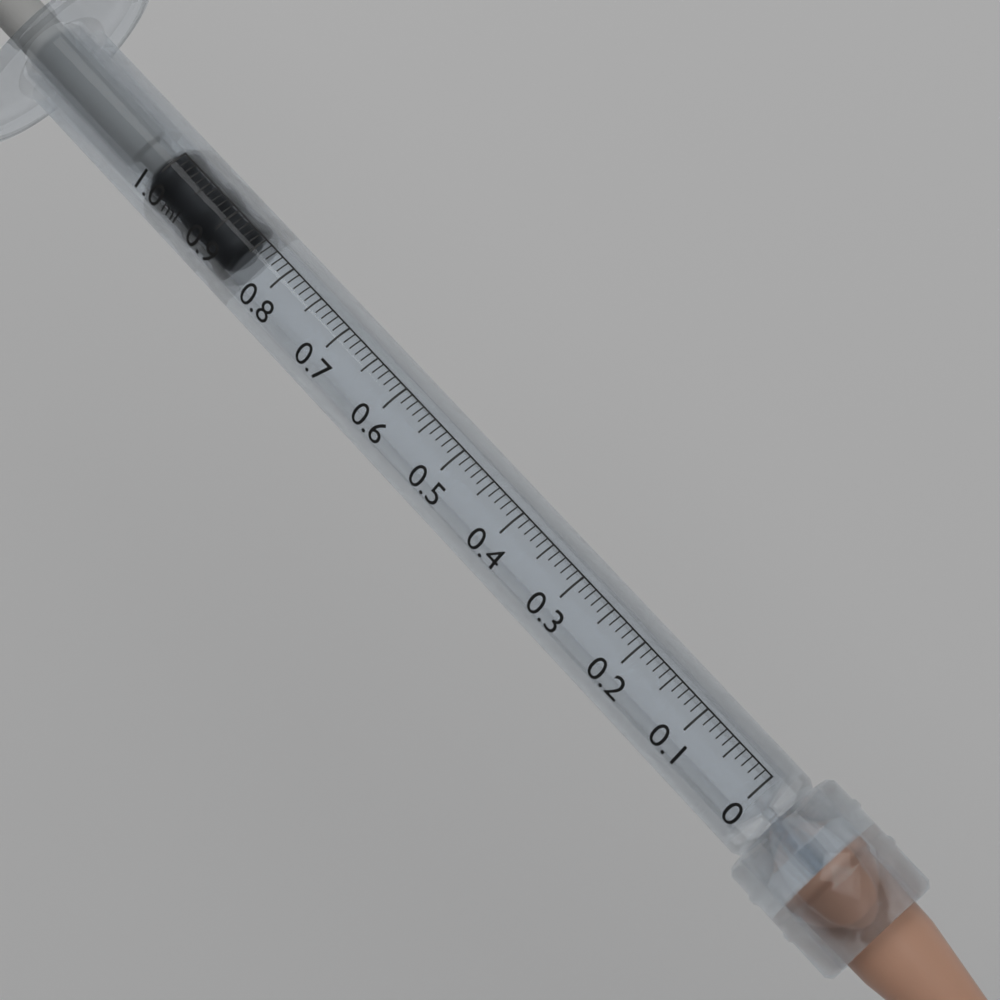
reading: 0.86 ml
